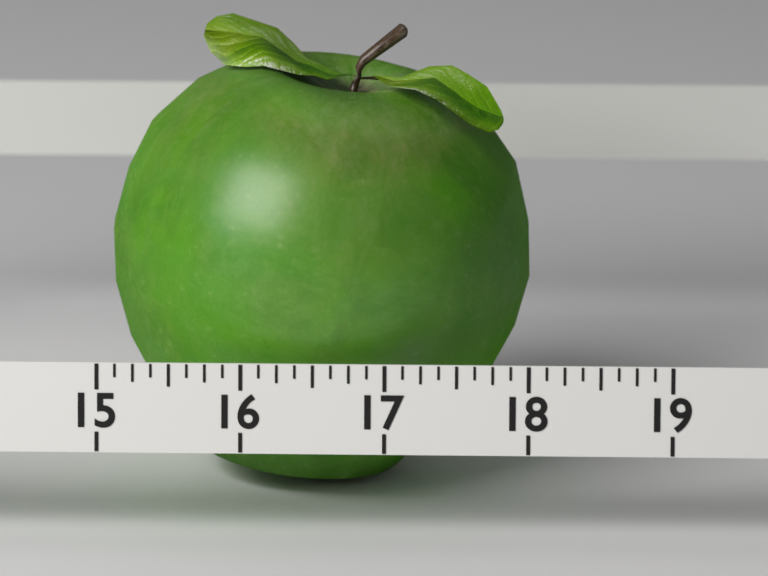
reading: 18.000 (no unit)
